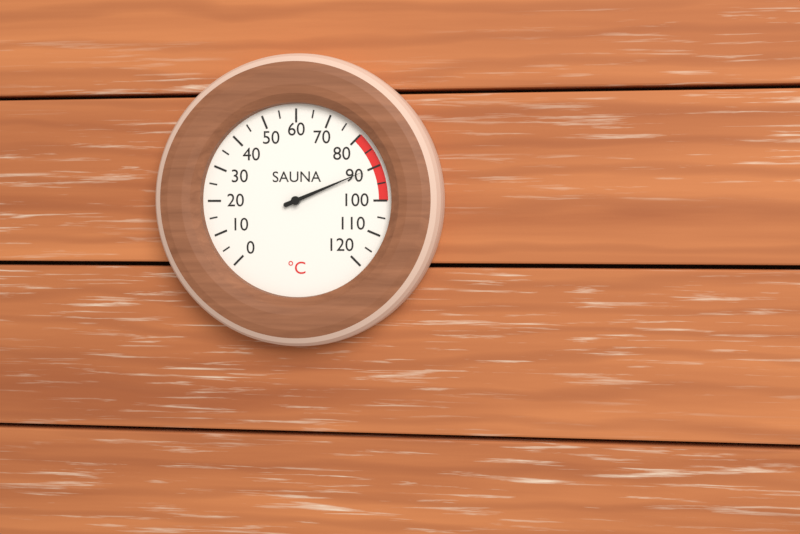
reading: 90 °C
